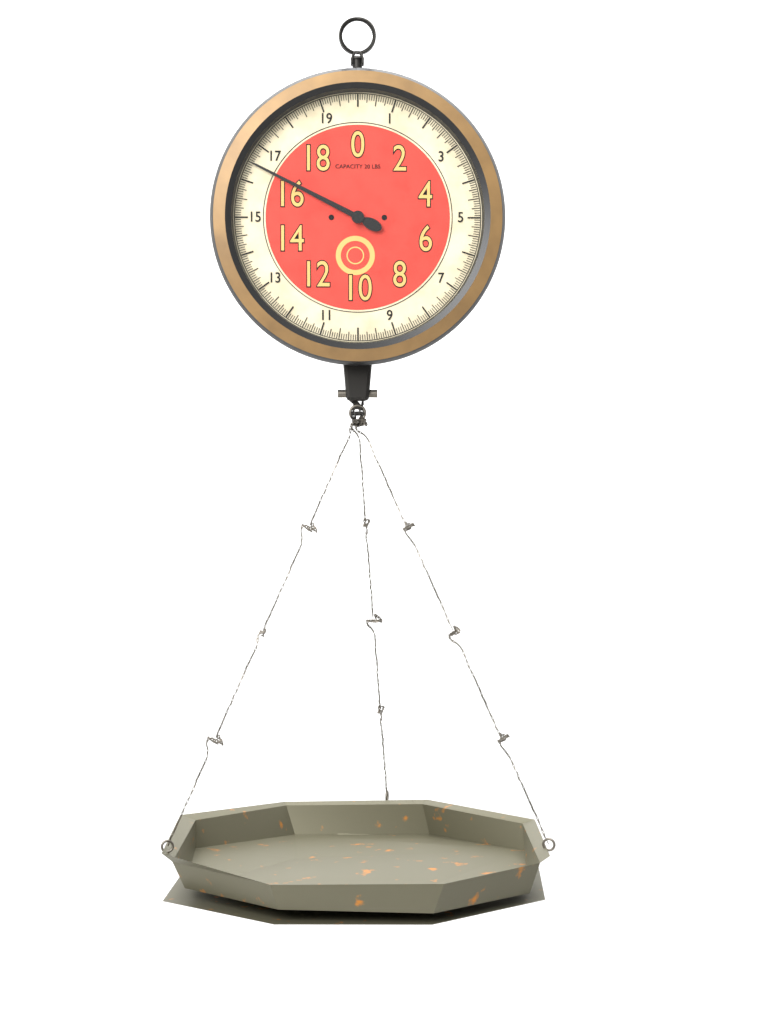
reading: 16.5000 lbs
